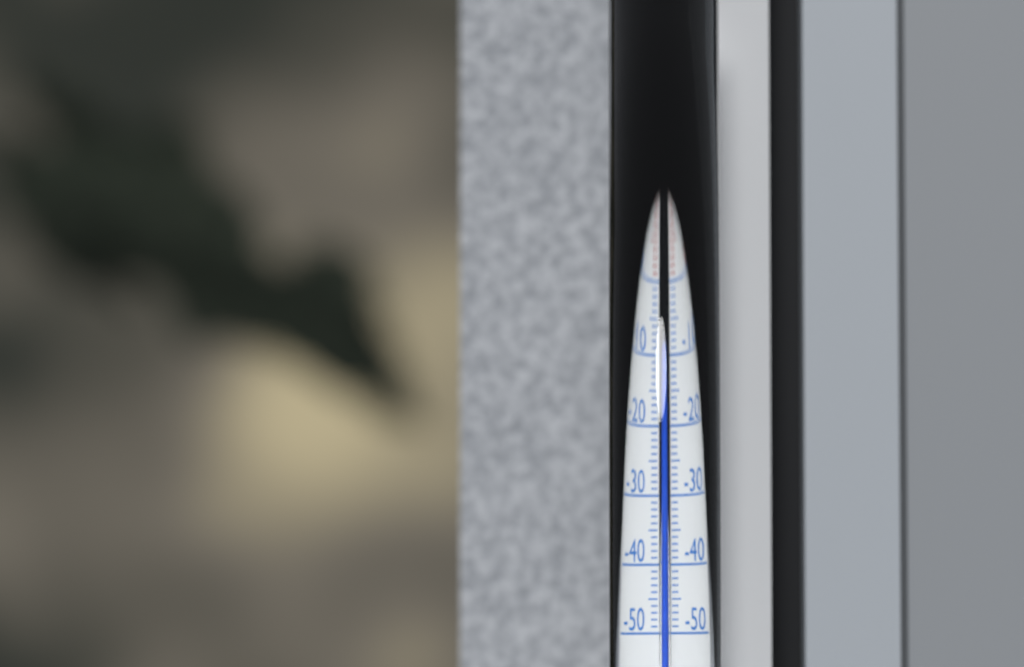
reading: -9 °C
